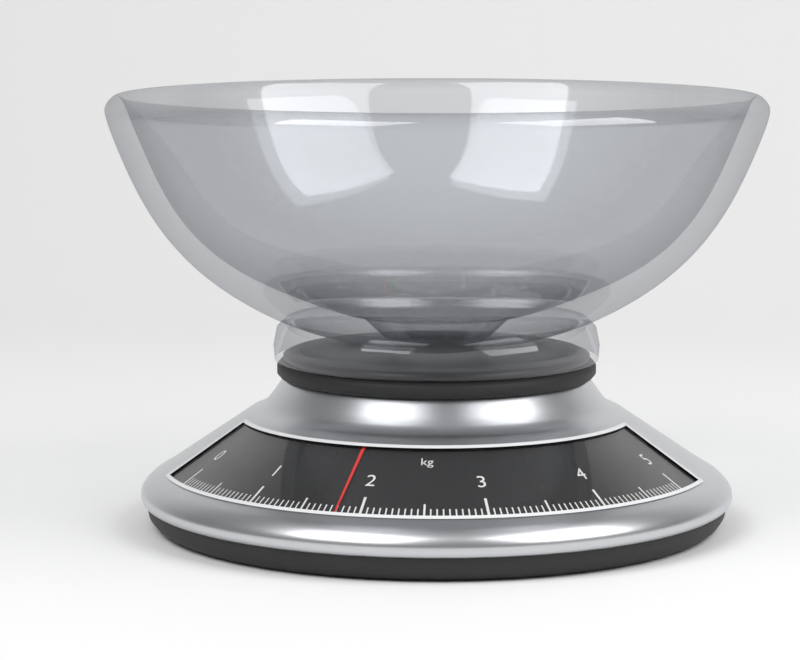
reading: 1.80 kg
